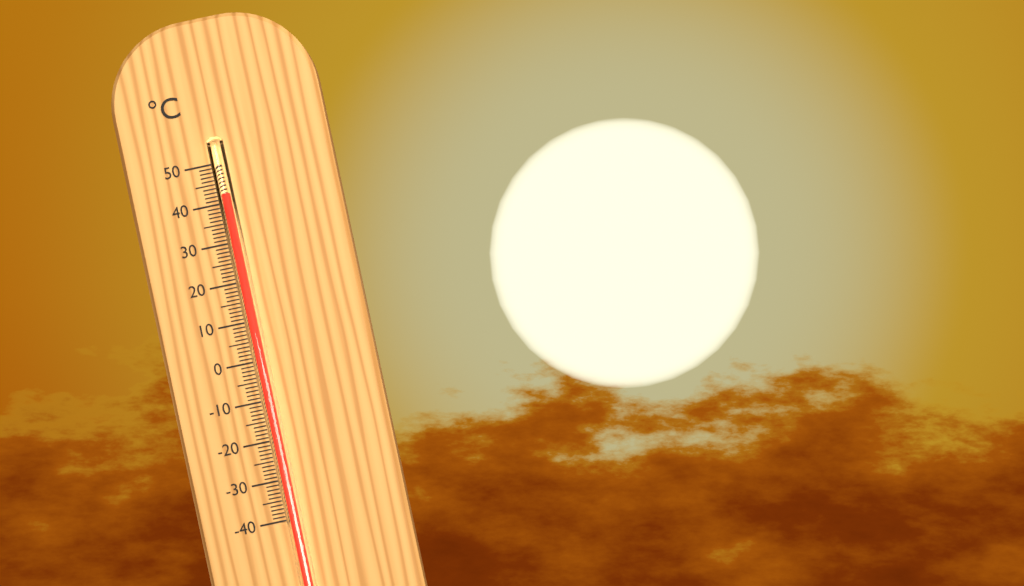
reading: 42 °C
